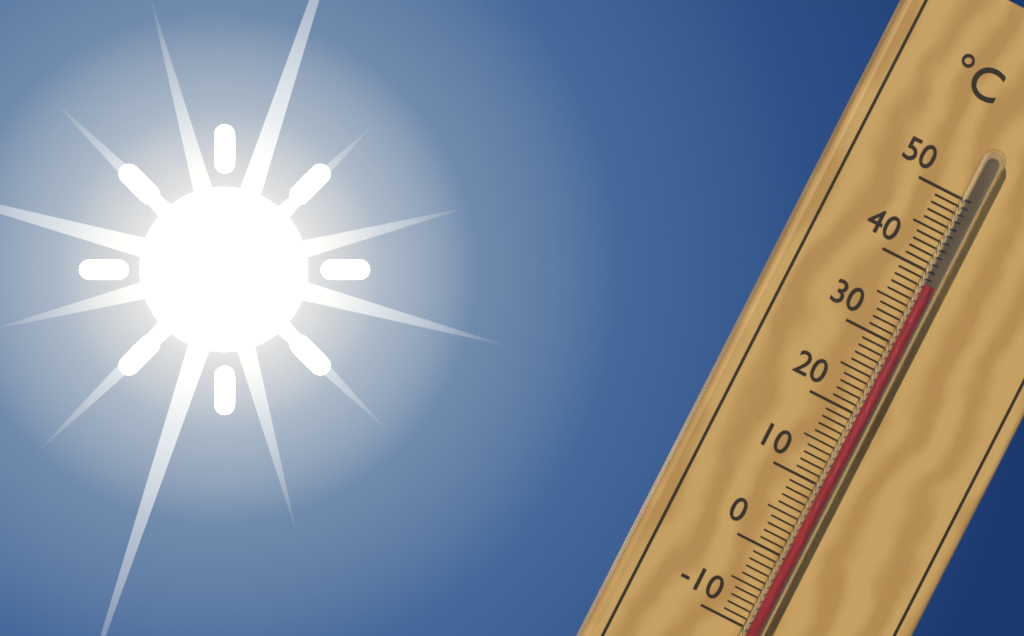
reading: 38 °C
